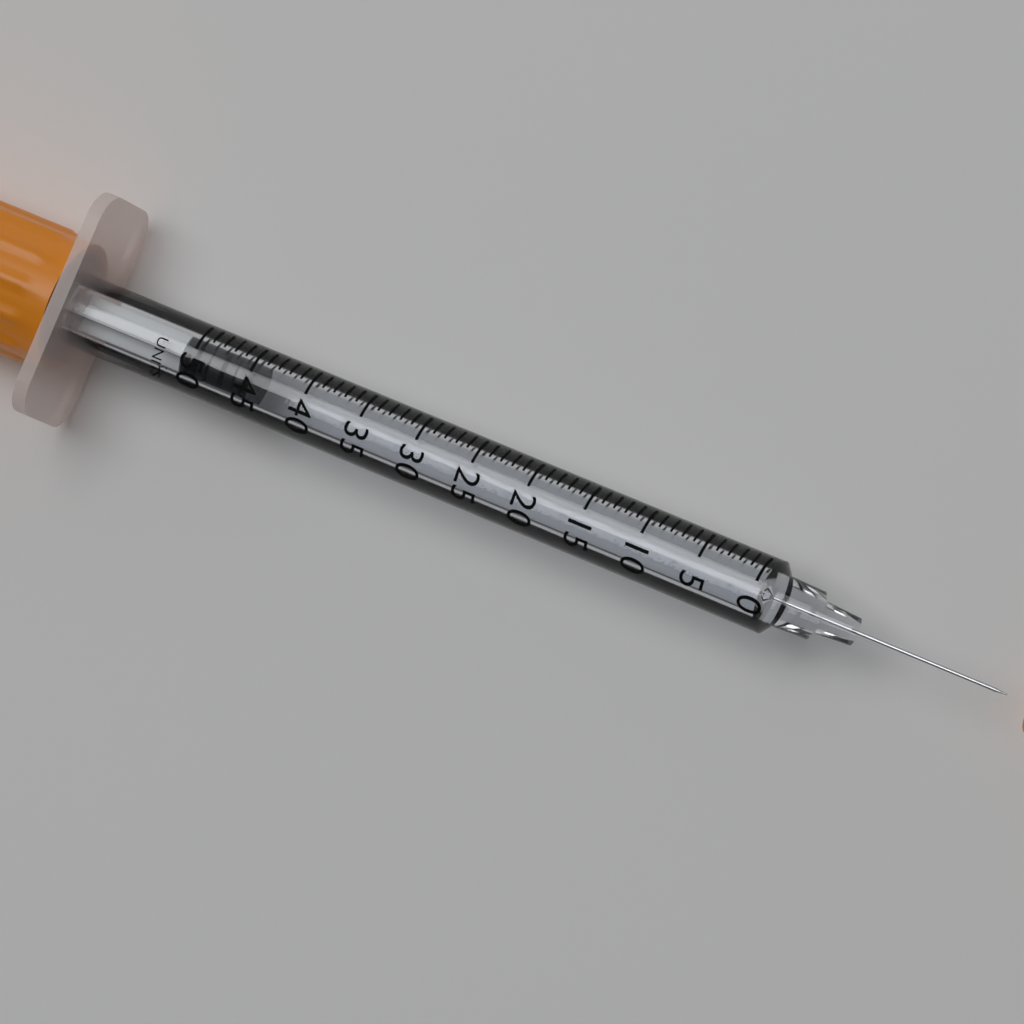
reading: 45 UNITS
